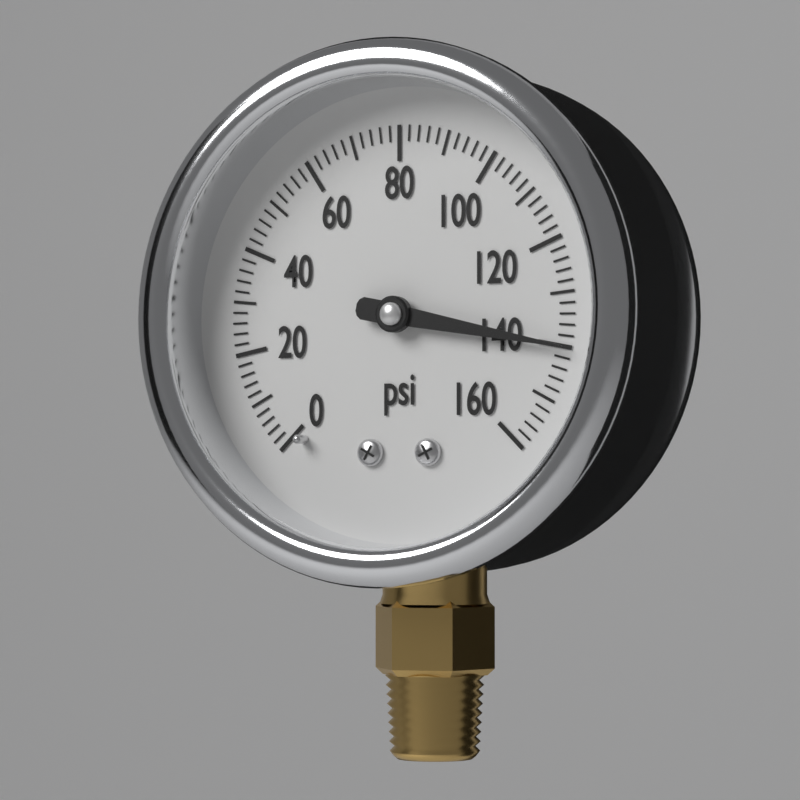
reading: 140 psi
